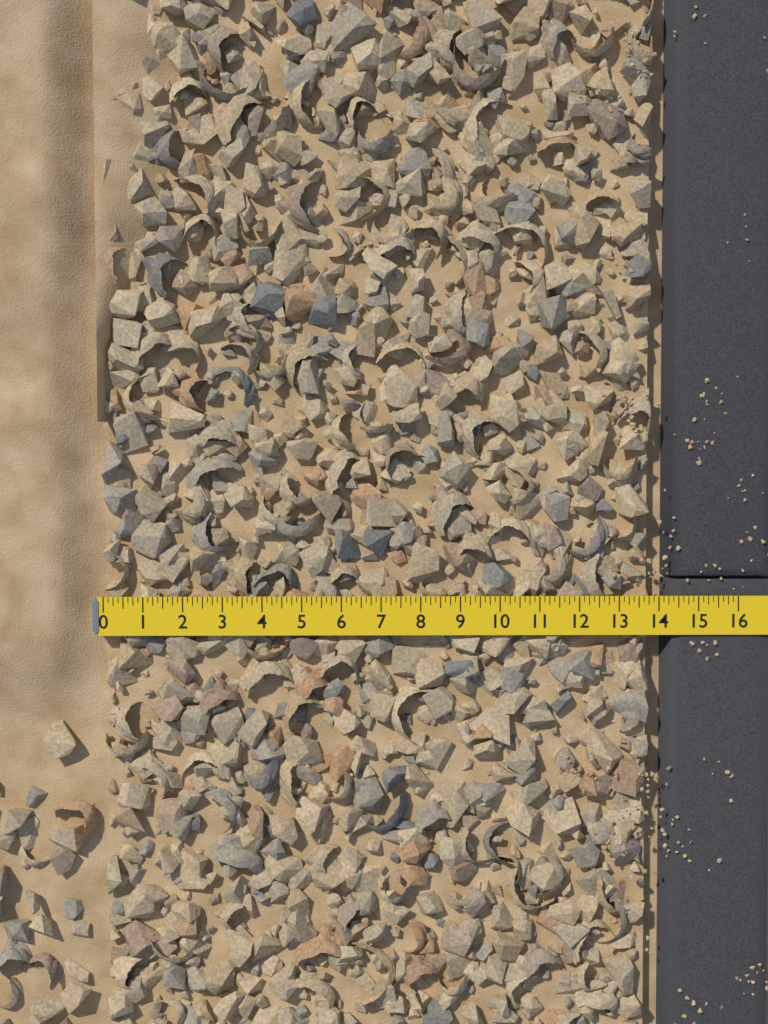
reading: 13.750 (no unit)
